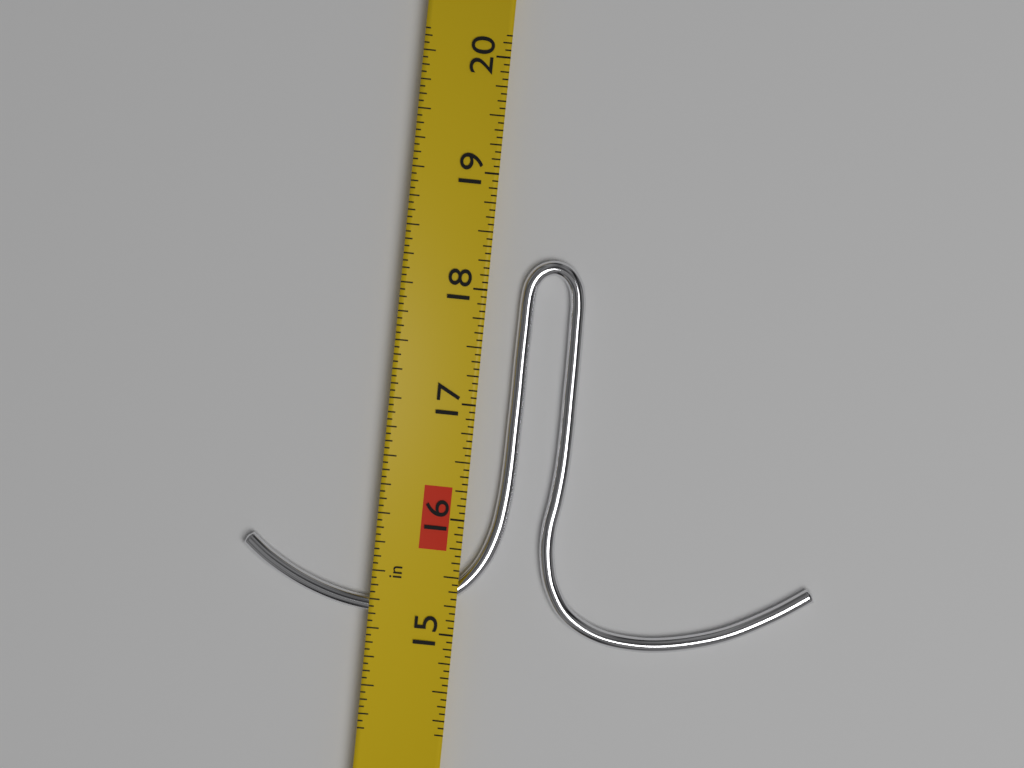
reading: 18.3125 in
